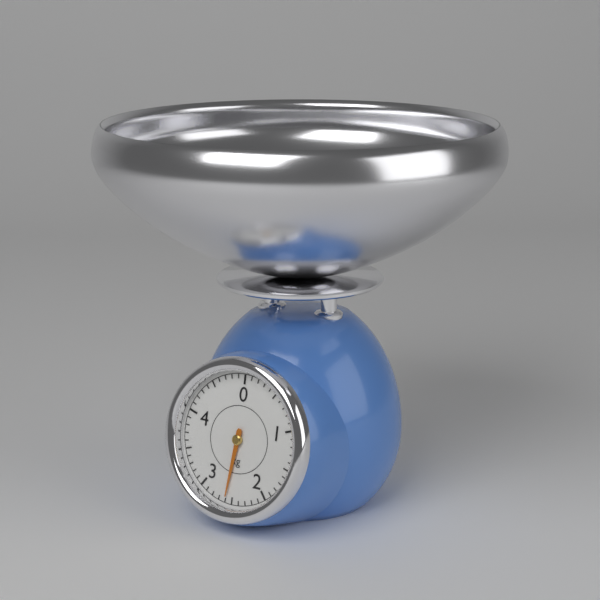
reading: 2.6 kg
